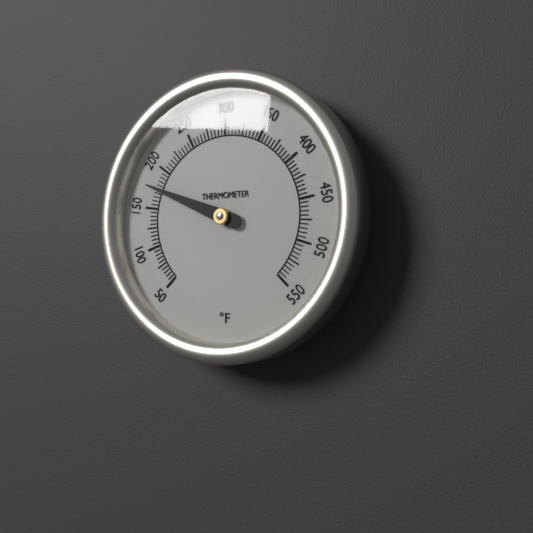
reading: 175 °F
